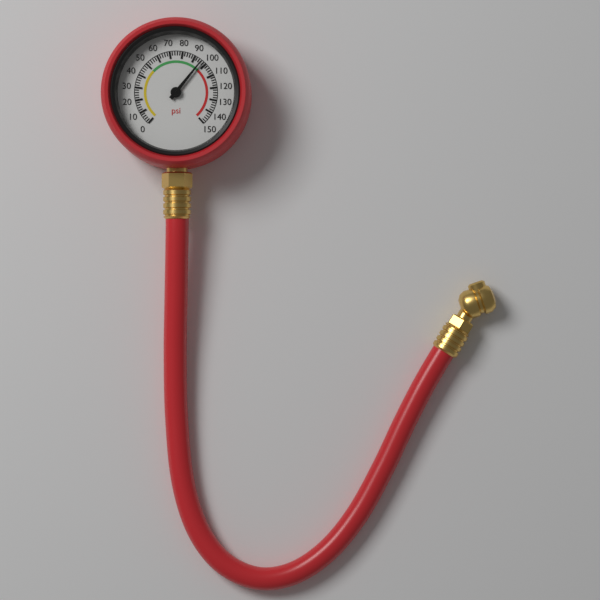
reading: 96 psi
